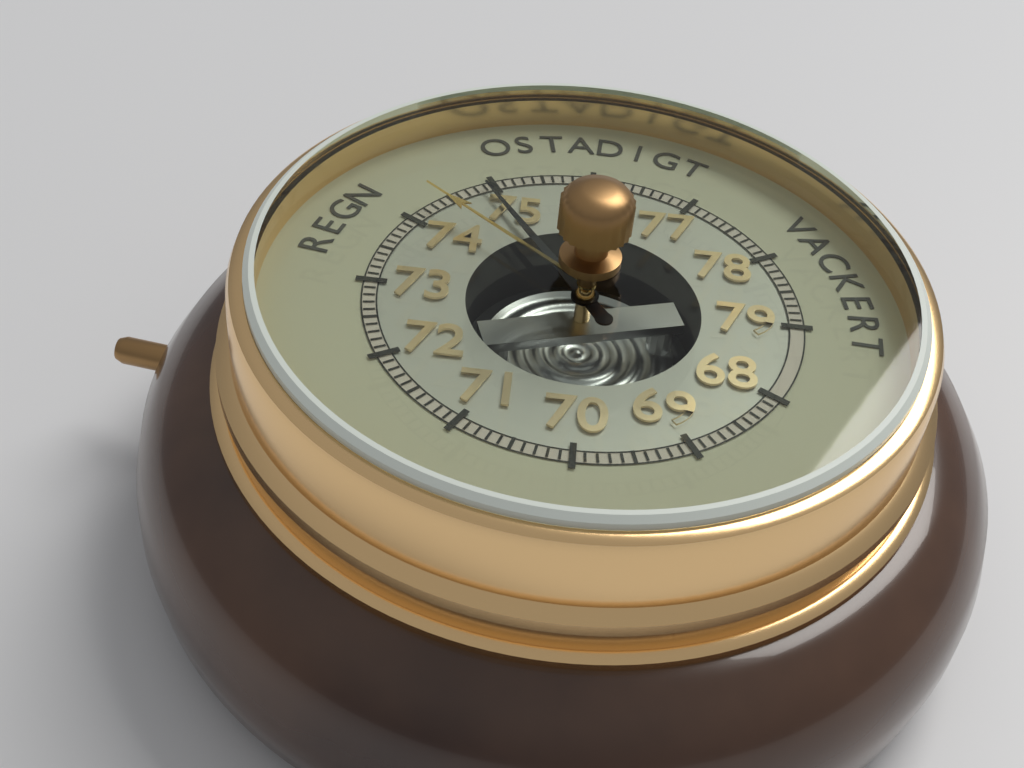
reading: 74.9 (no unit)
